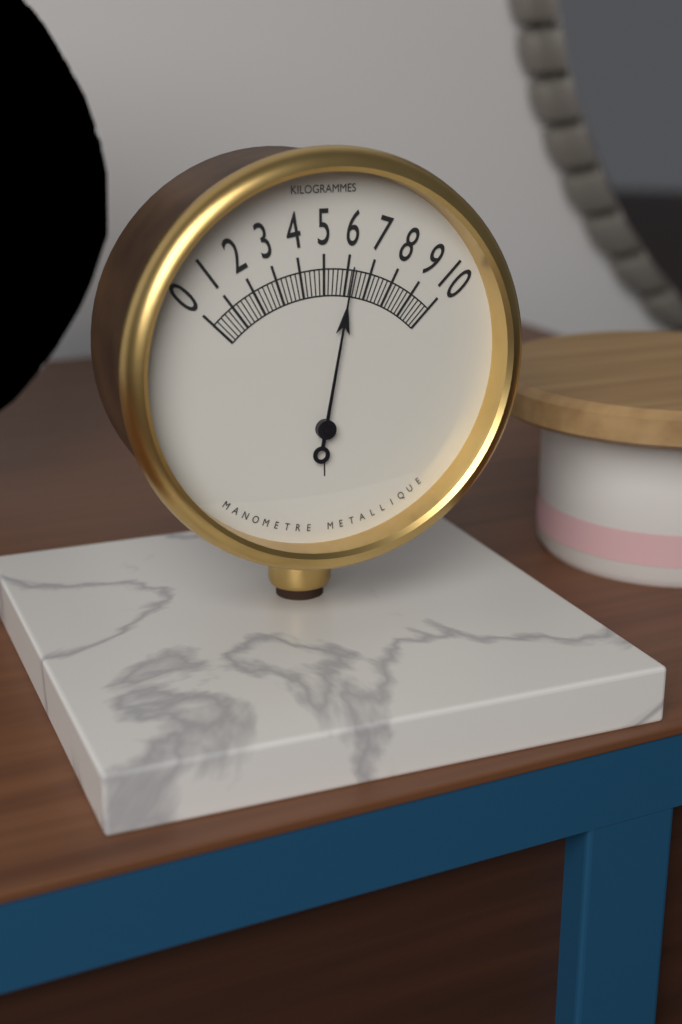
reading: 6.2 kg
